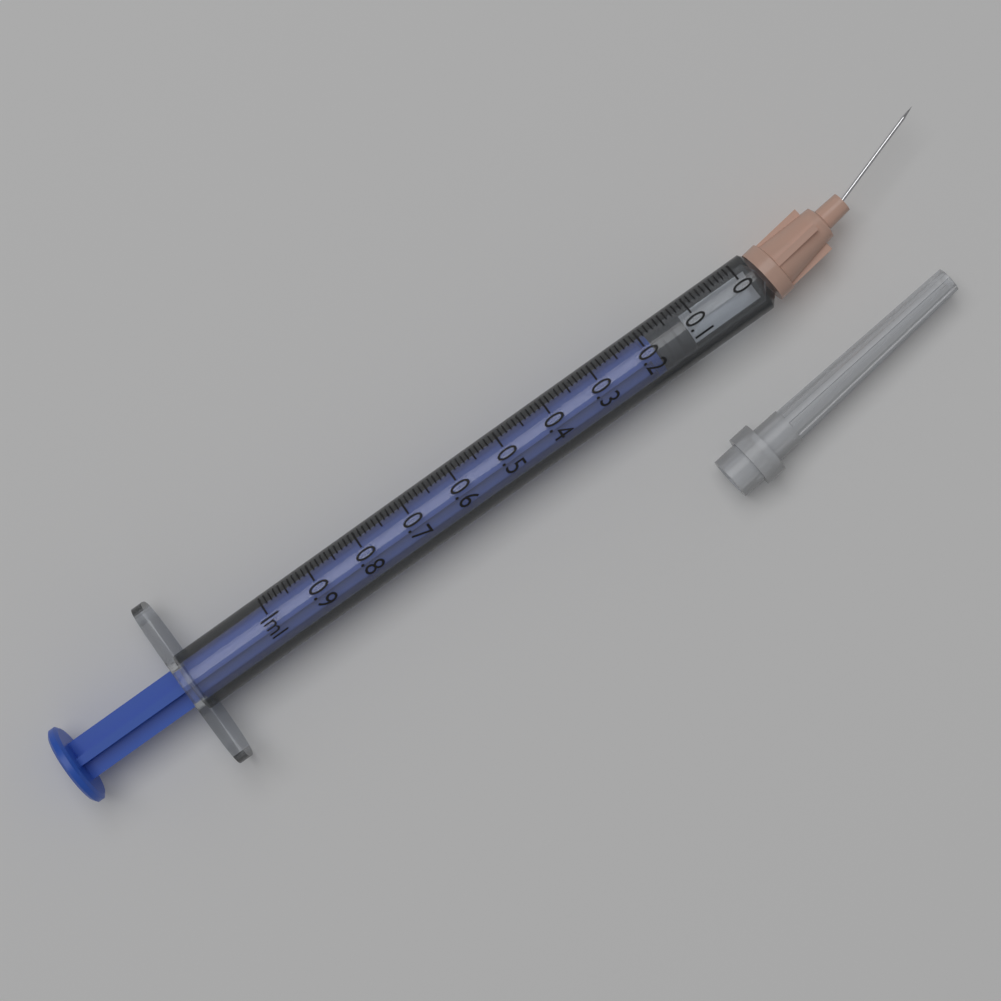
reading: 0.12 ml
